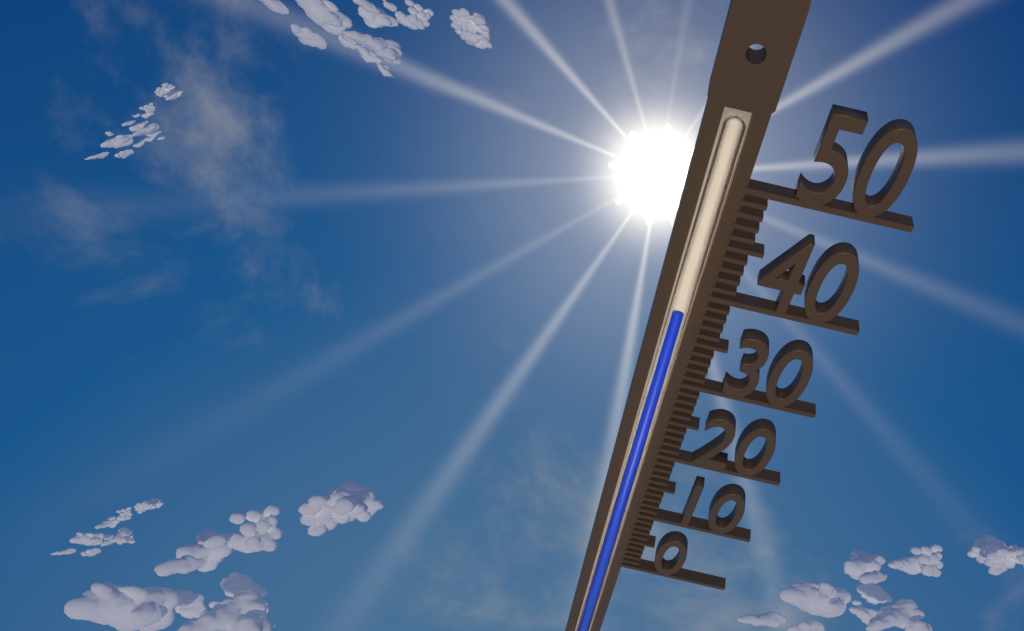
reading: 38 (no unit)
